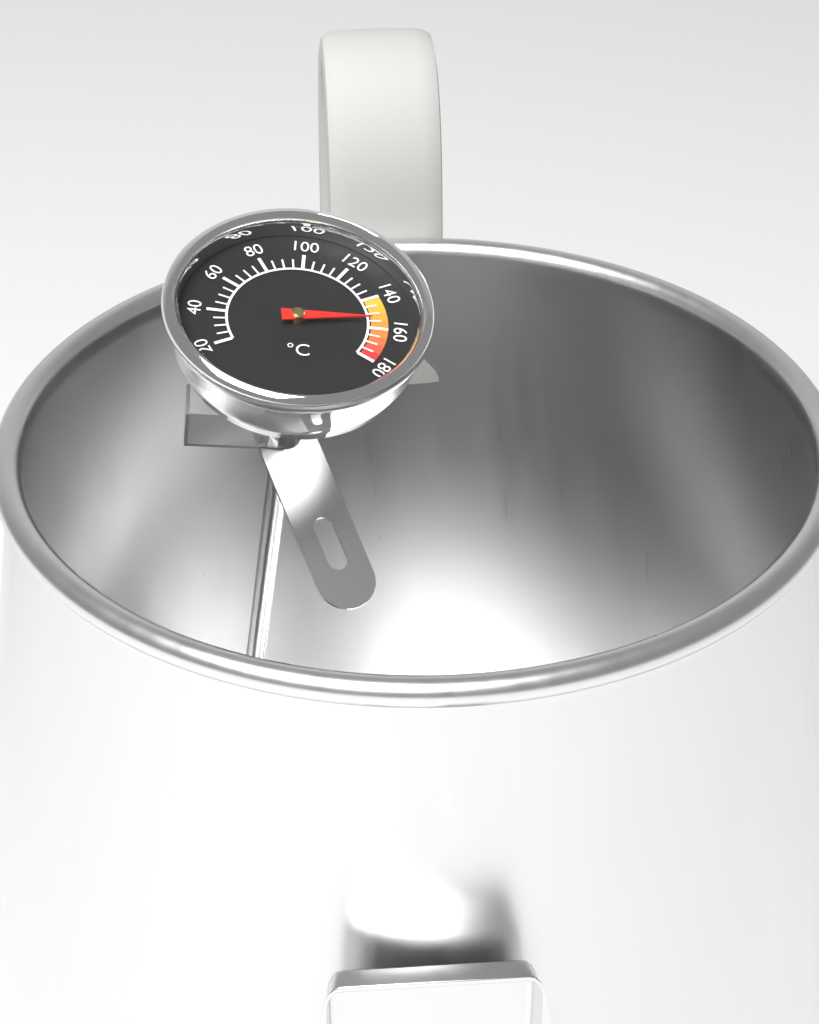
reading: 155 °C
